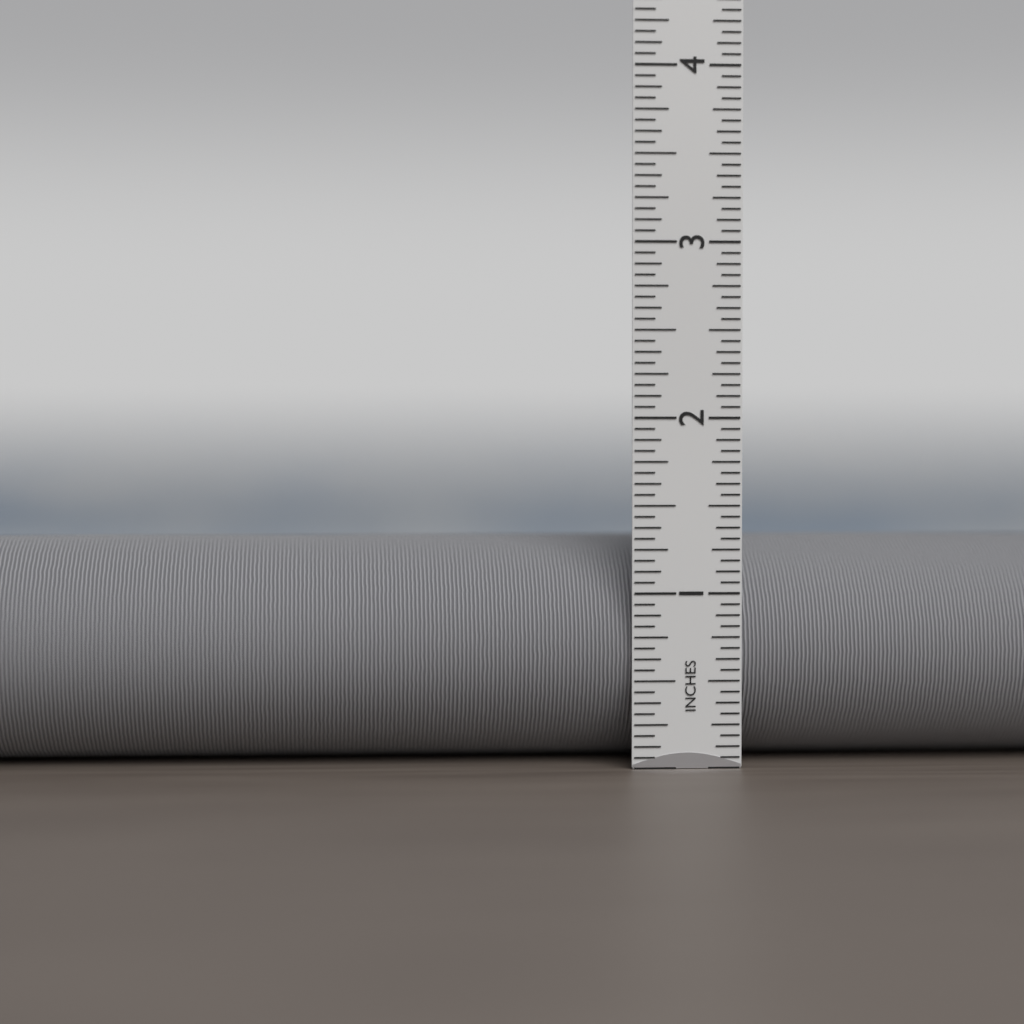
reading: 1.3125 in
